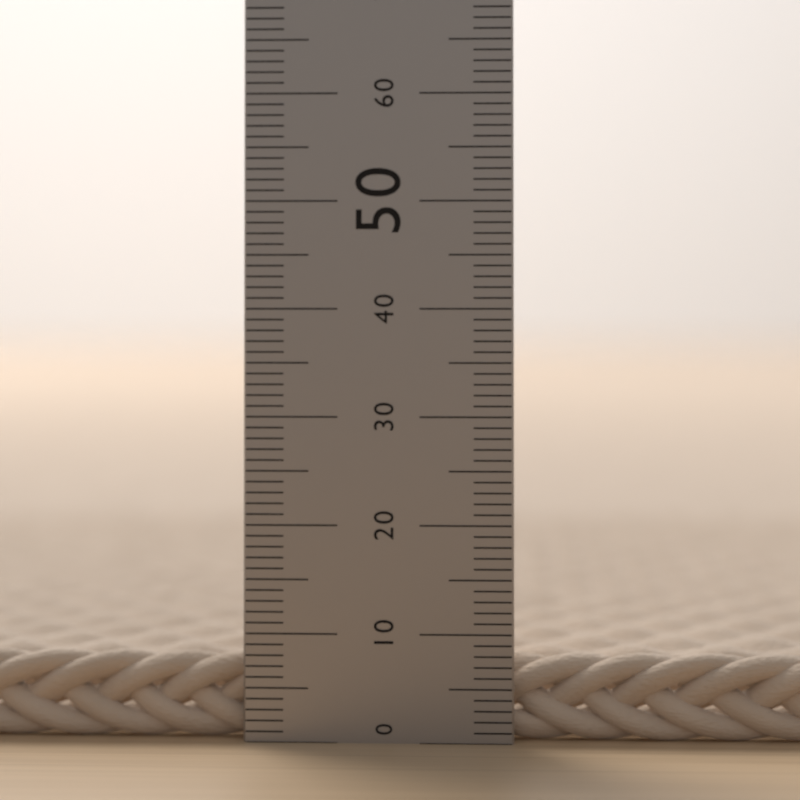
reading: 8 (no unit)
